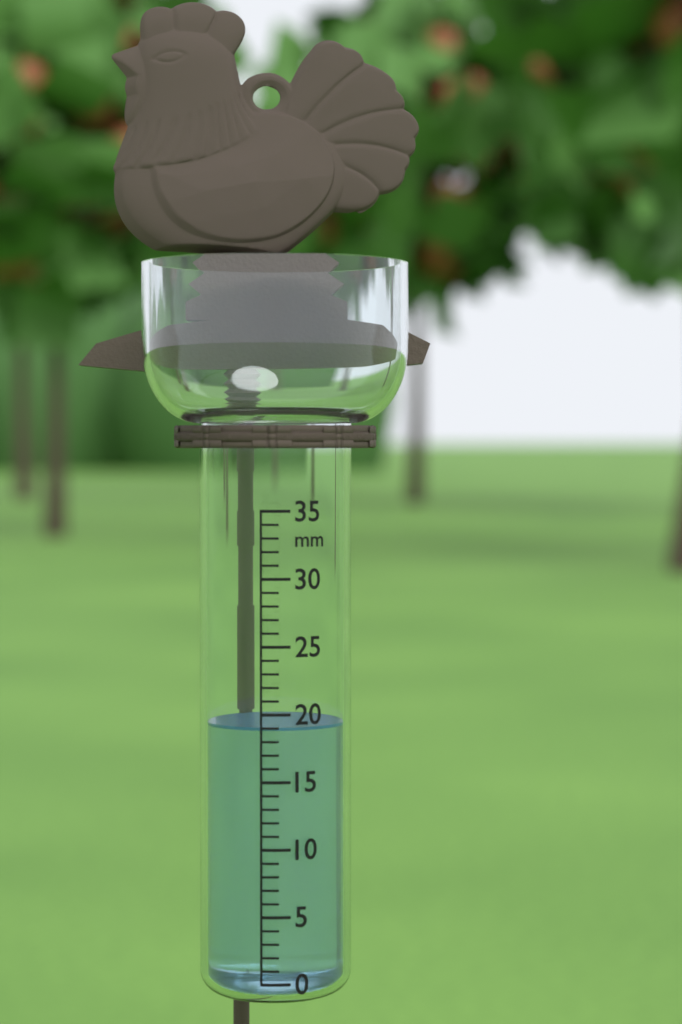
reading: 19 mm
